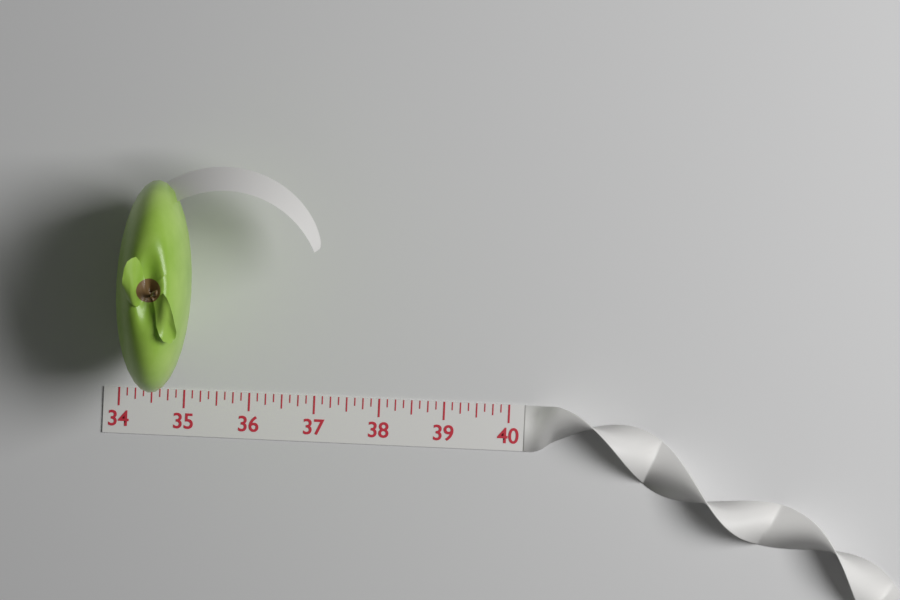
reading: 35.125 (no unit)
